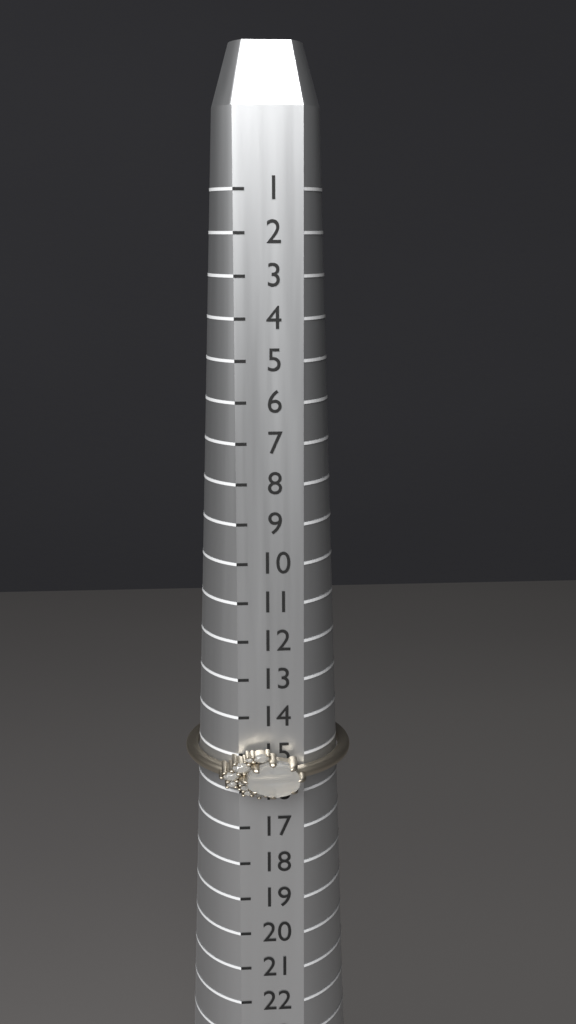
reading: 16 (no unit)
